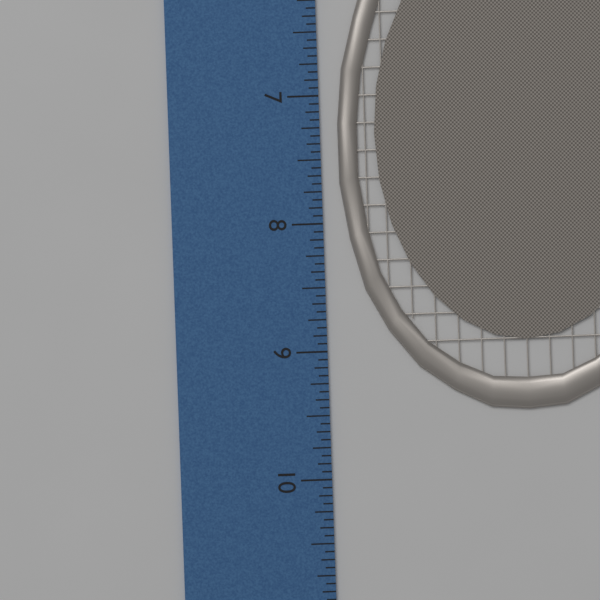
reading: 9.5000 inch
